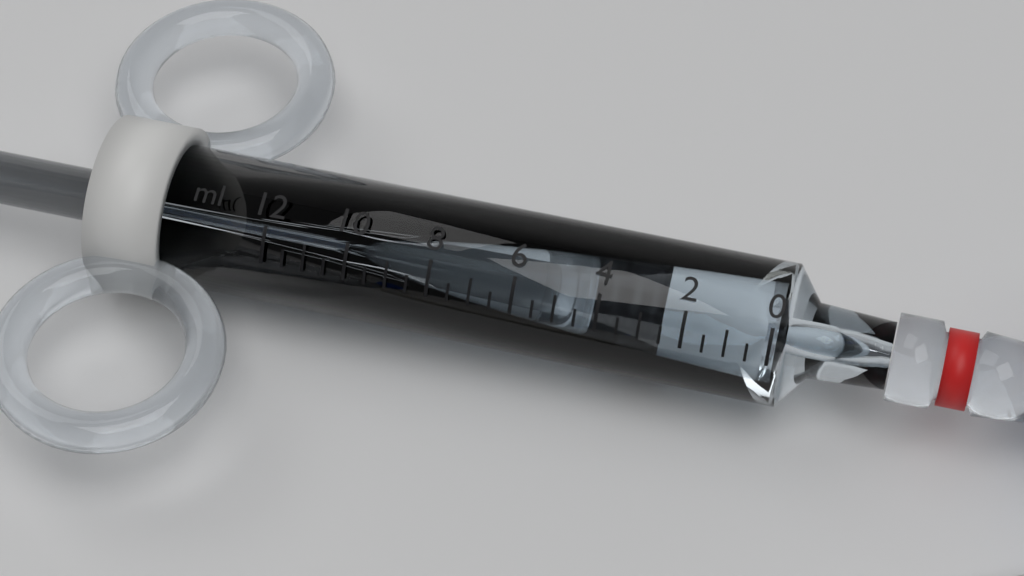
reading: 2.5 ml
